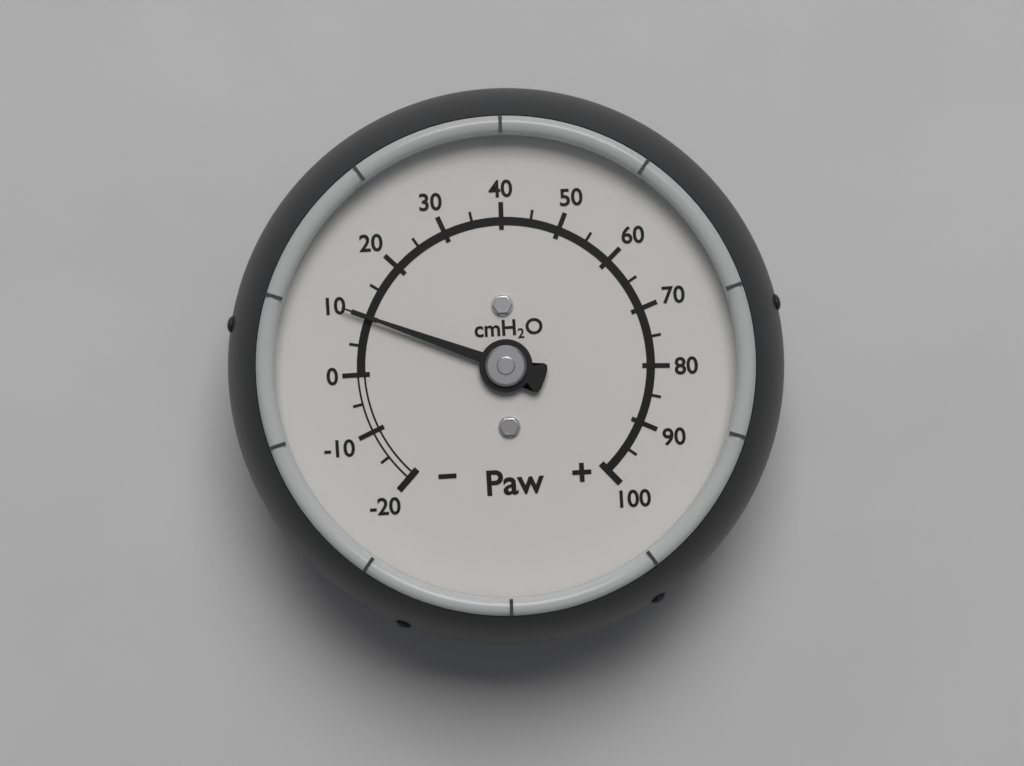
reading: 10 cmH2O
